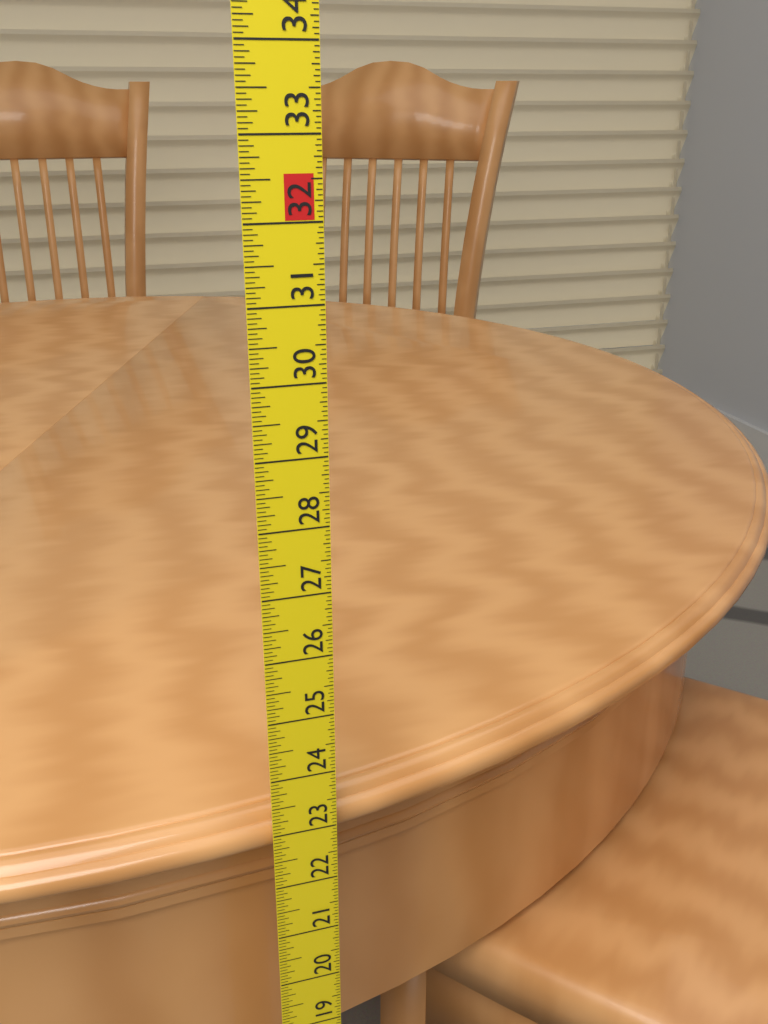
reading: 23.1875 in
